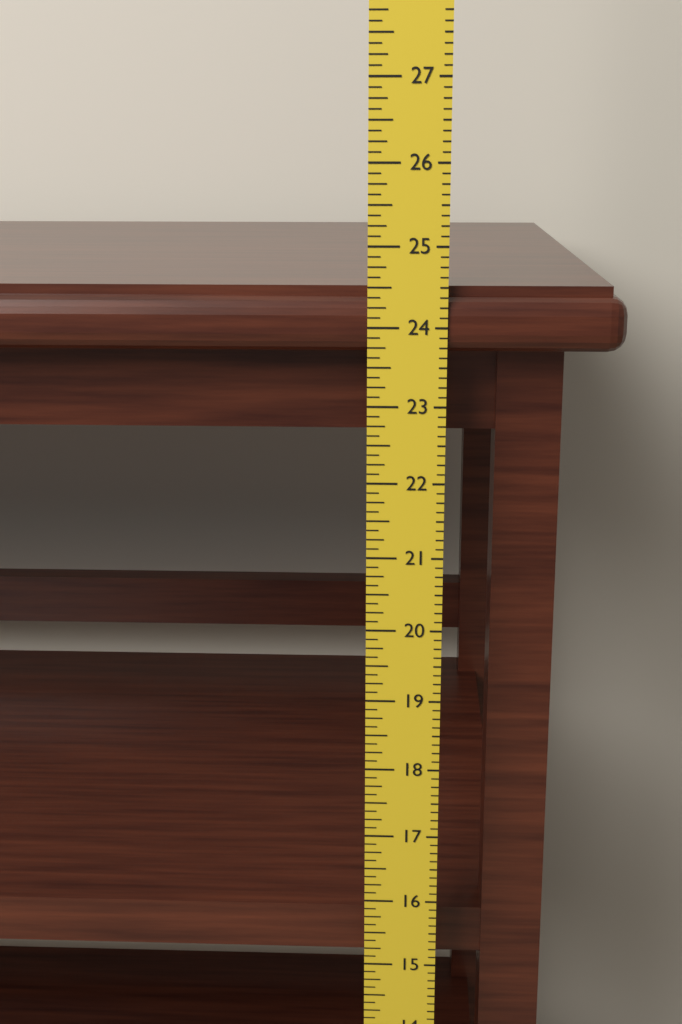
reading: 24.500 in
